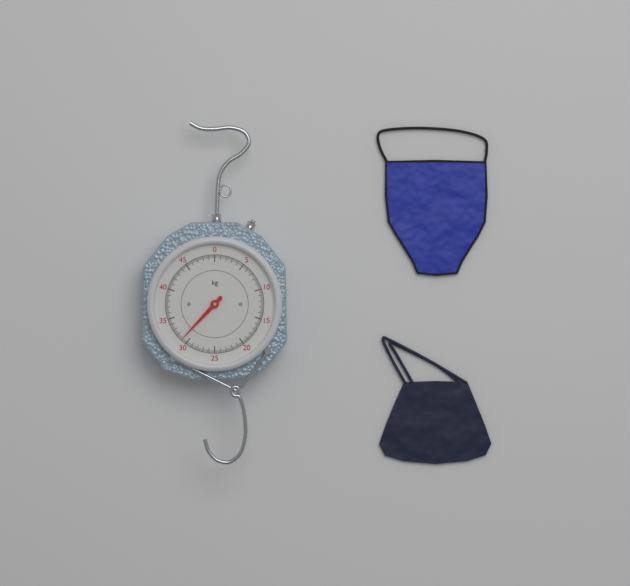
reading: 31.0 kg
